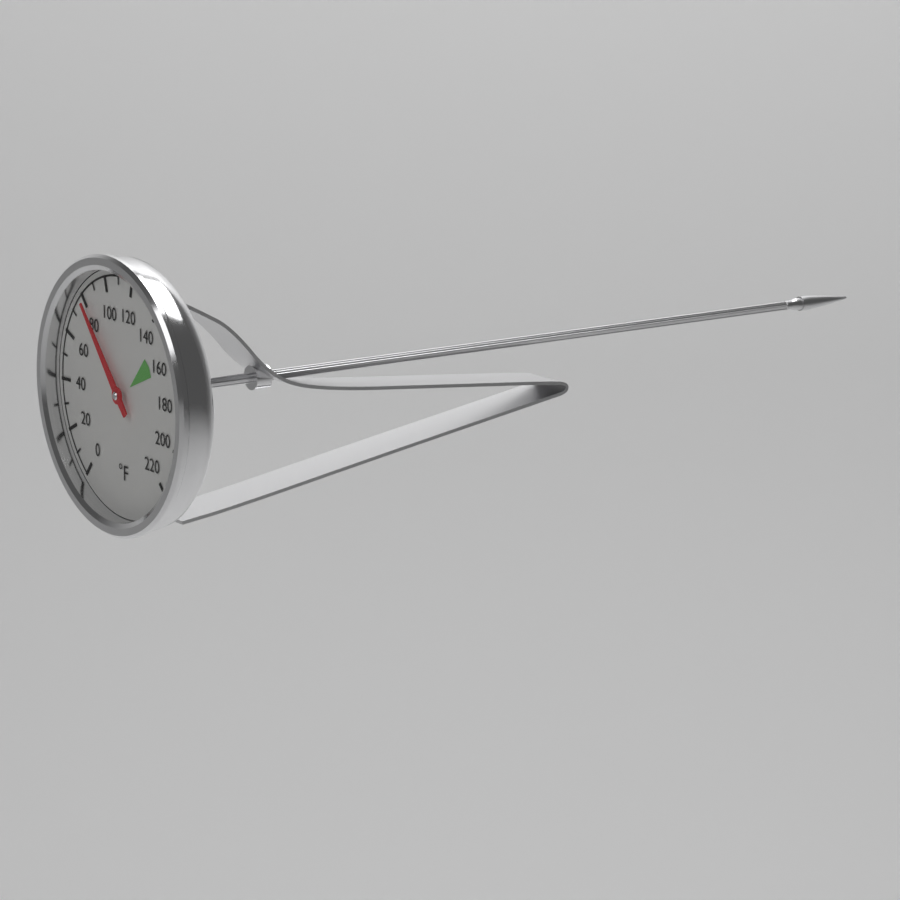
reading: 80 °F
